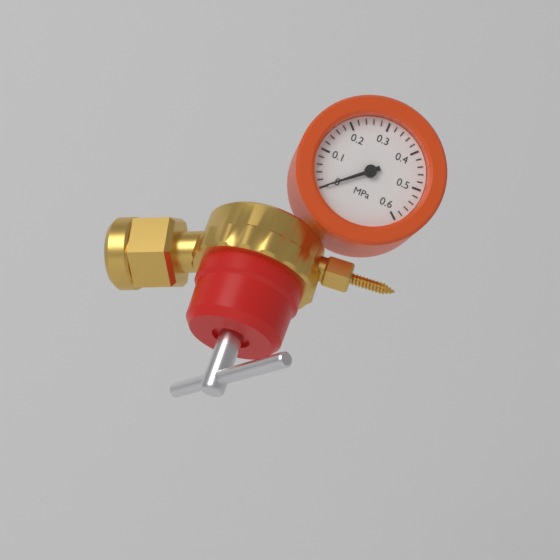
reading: 0.00 MPa
